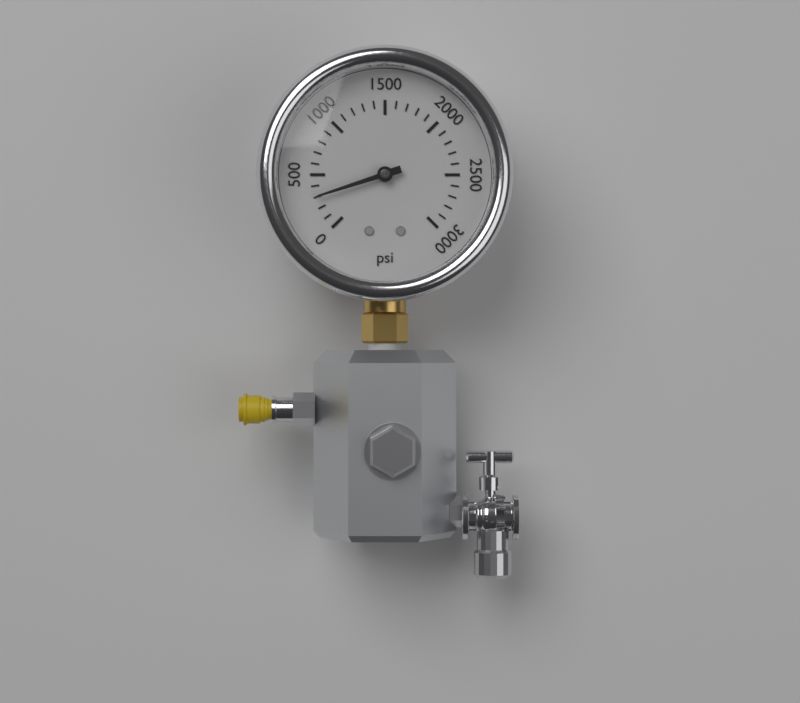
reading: 300 psi
